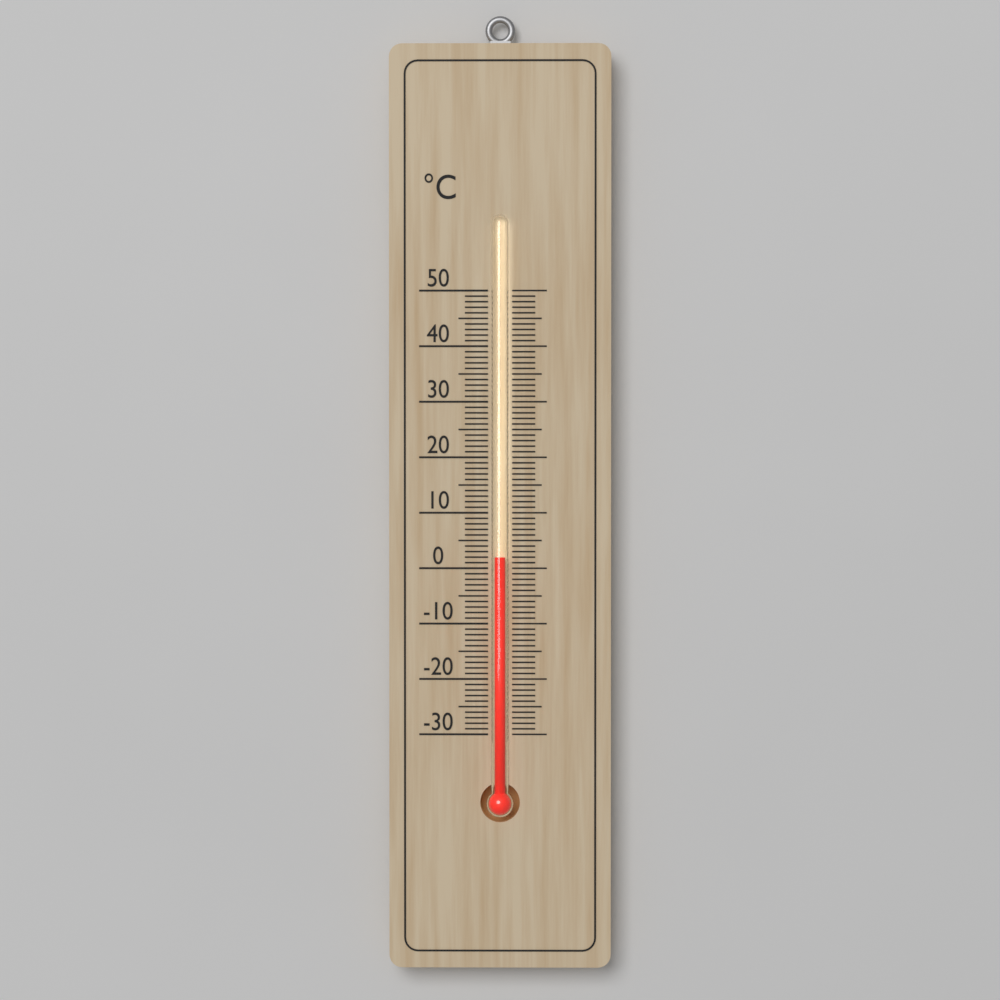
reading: 2 °C
